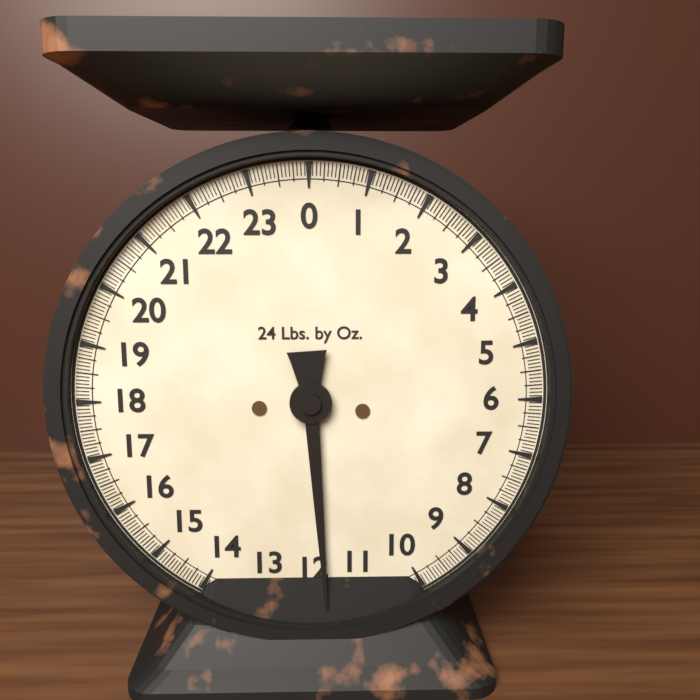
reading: 11.7500 lb
